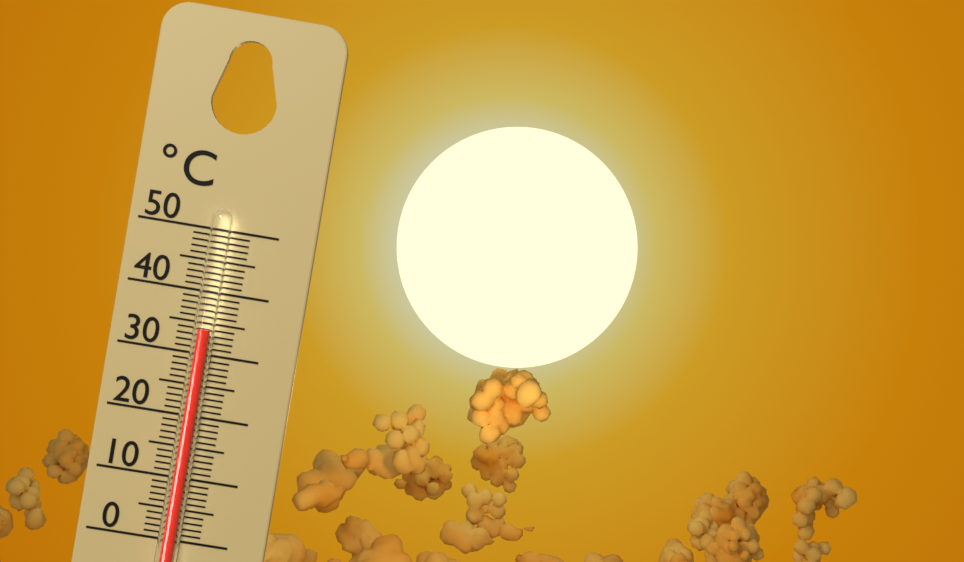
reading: 34 °C
